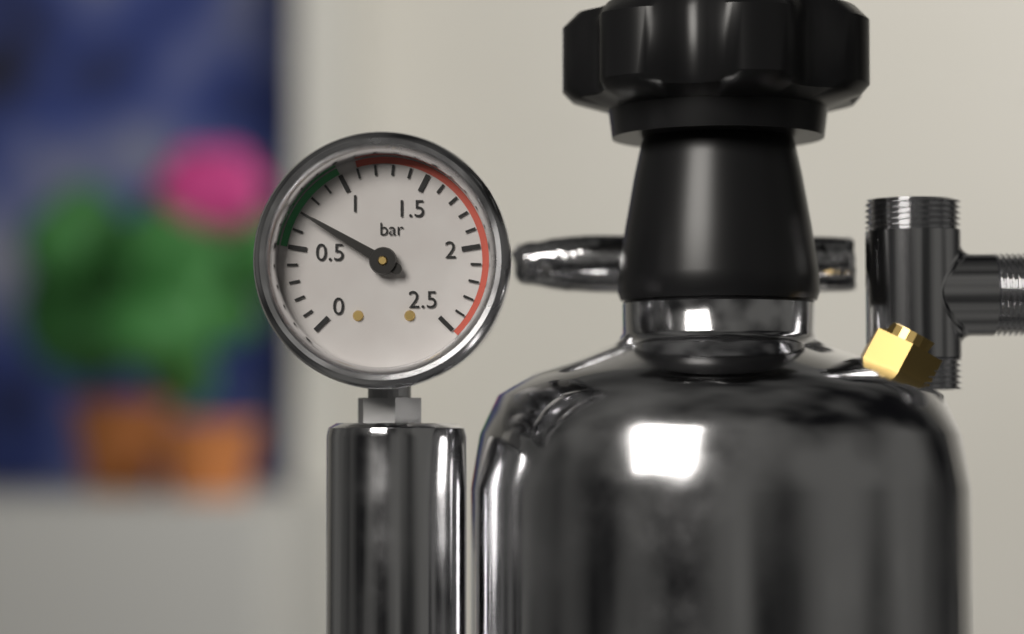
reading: 0.7 bar
